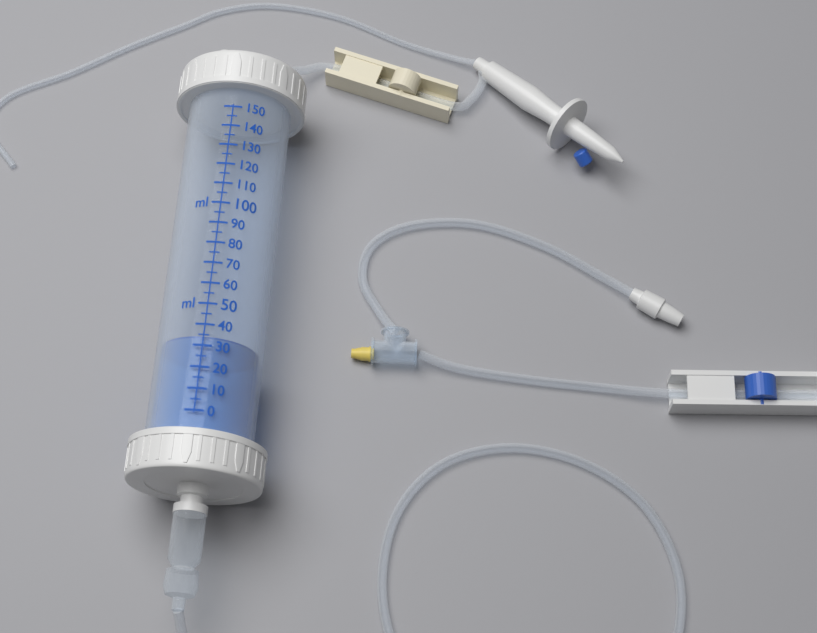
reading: 35 ml
